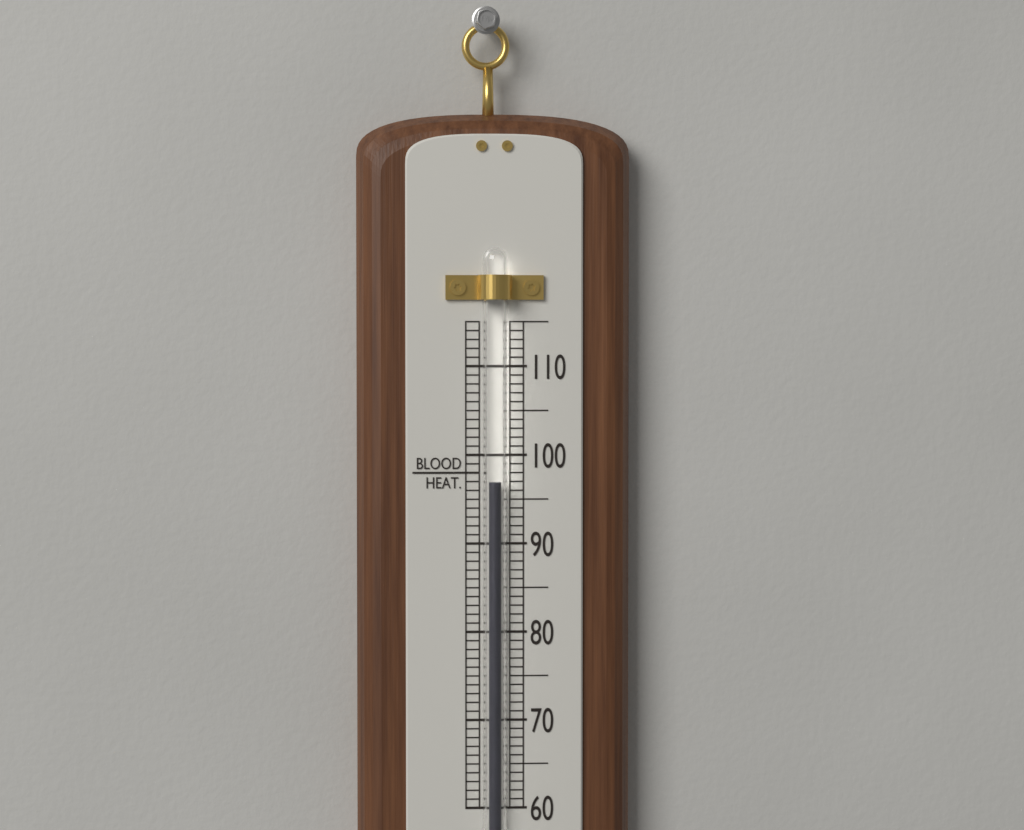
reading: 97 (no unit)
